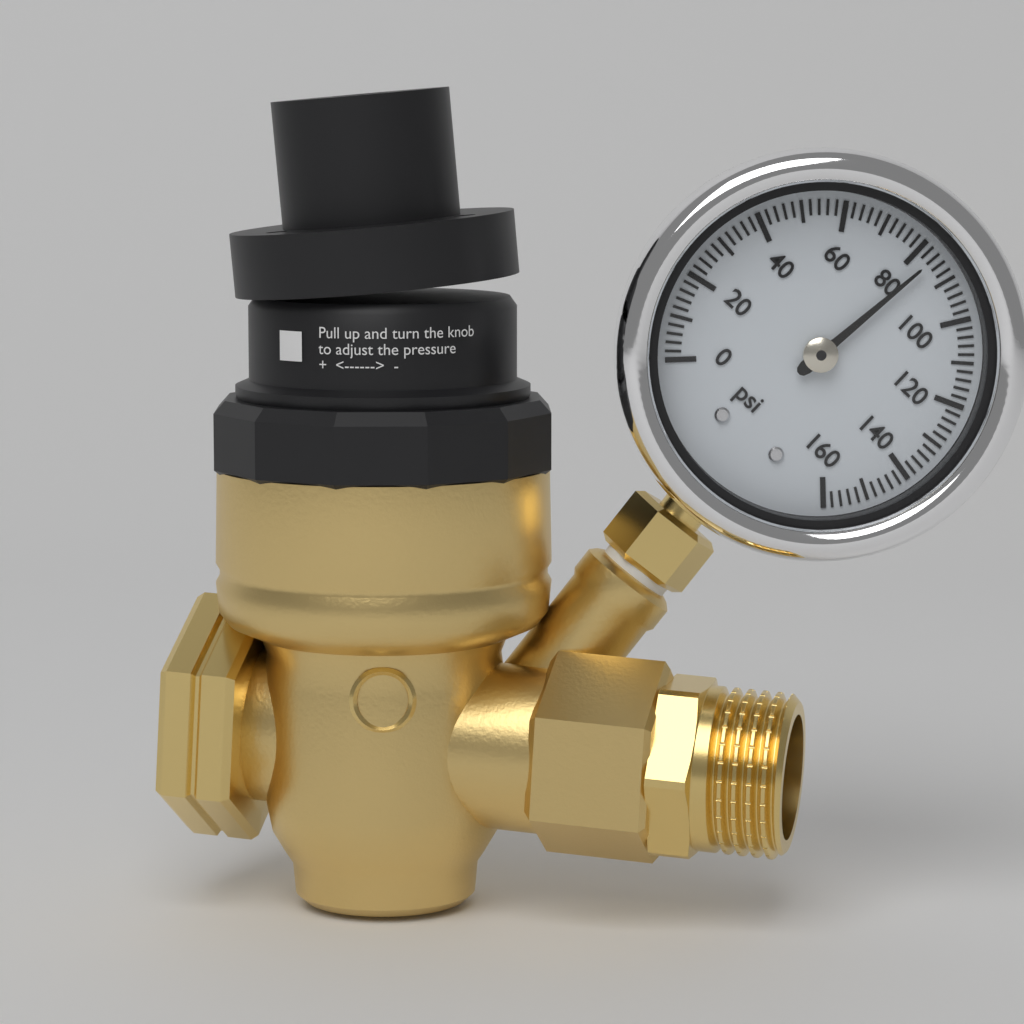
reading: 84 psi
